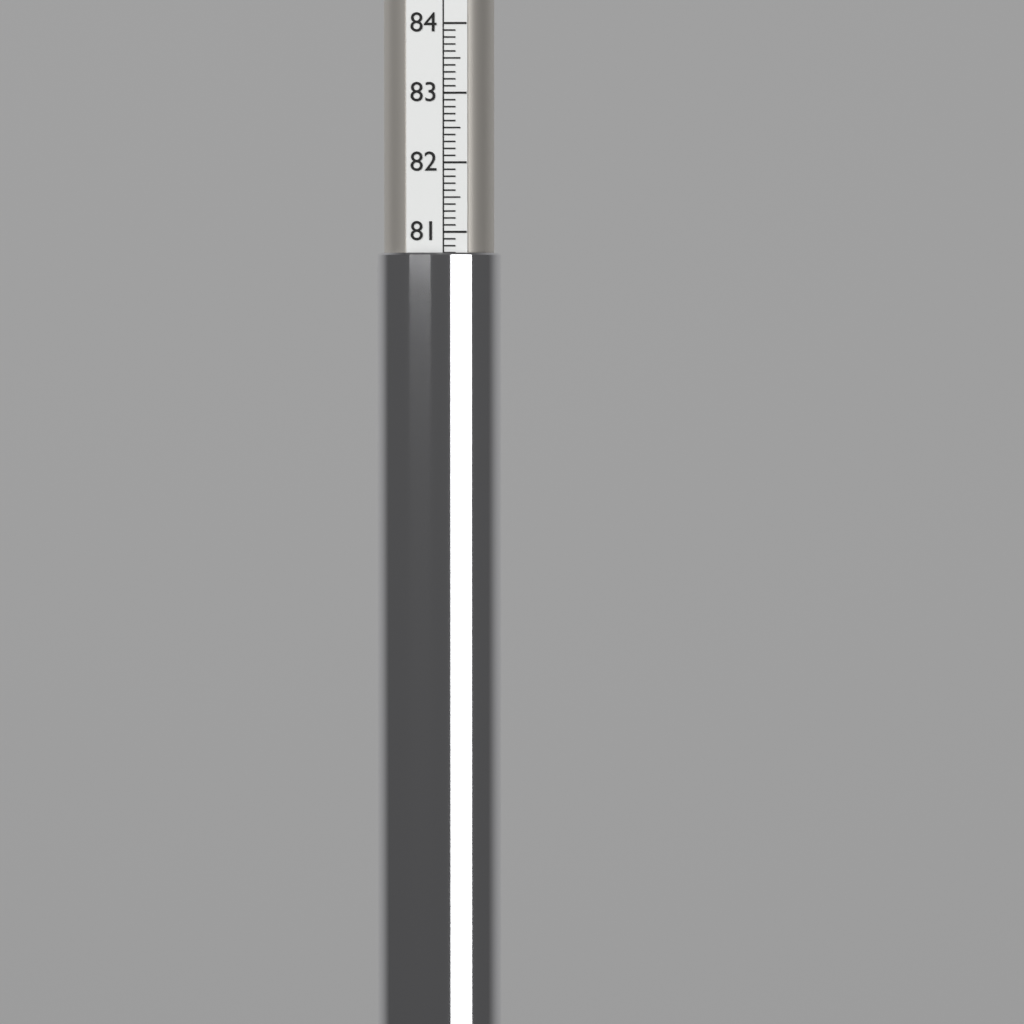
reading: 80.7 (no unit)
